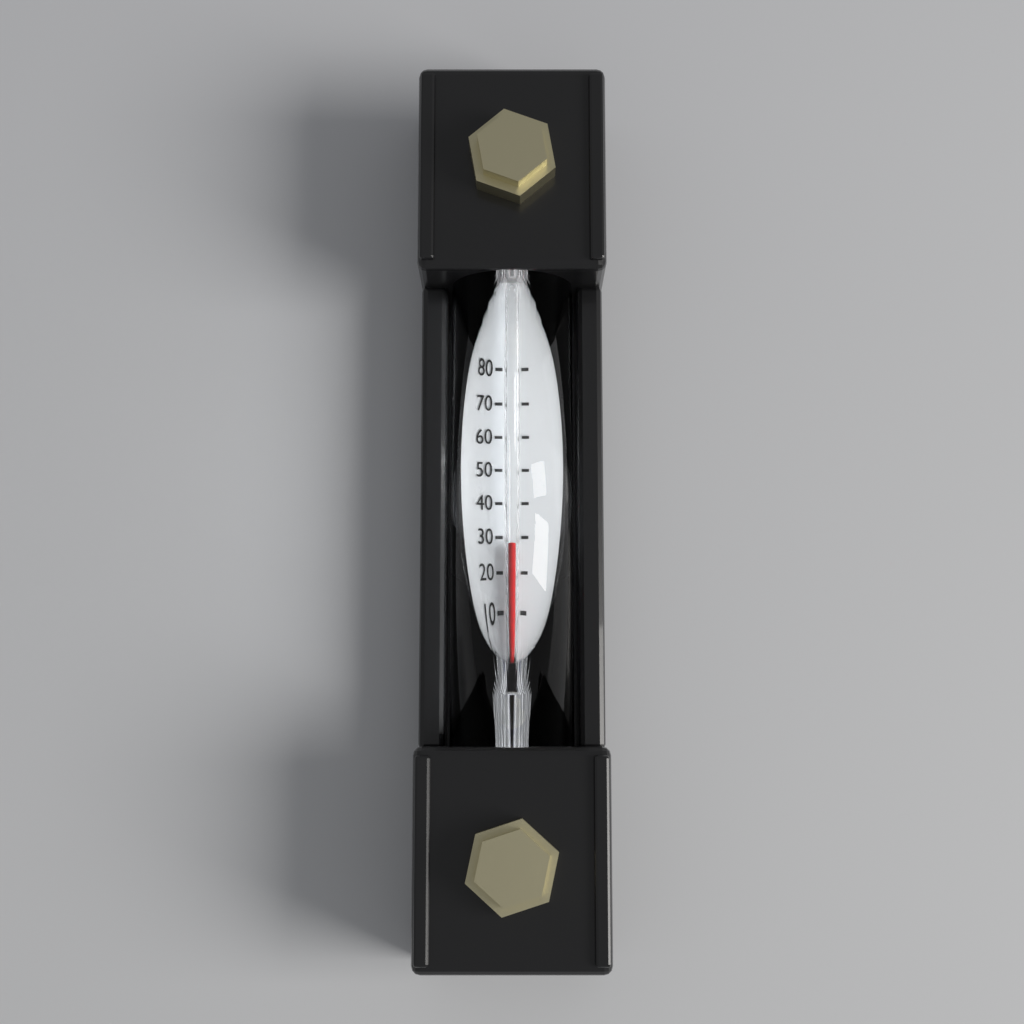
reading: 27 °C
